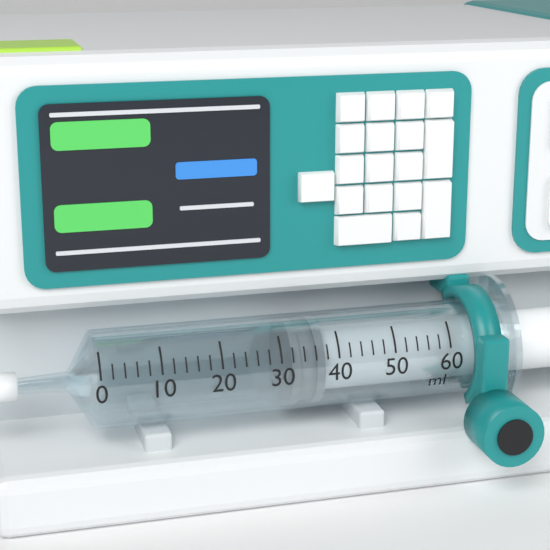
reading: 32 ml
